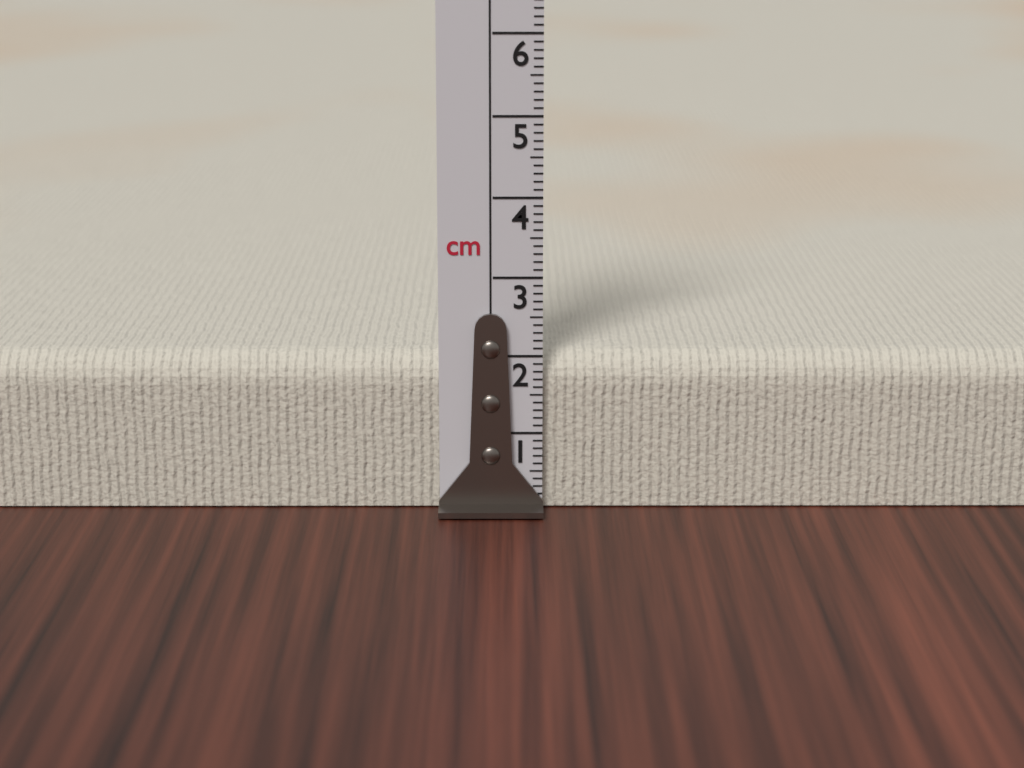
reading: 2.0 cm
